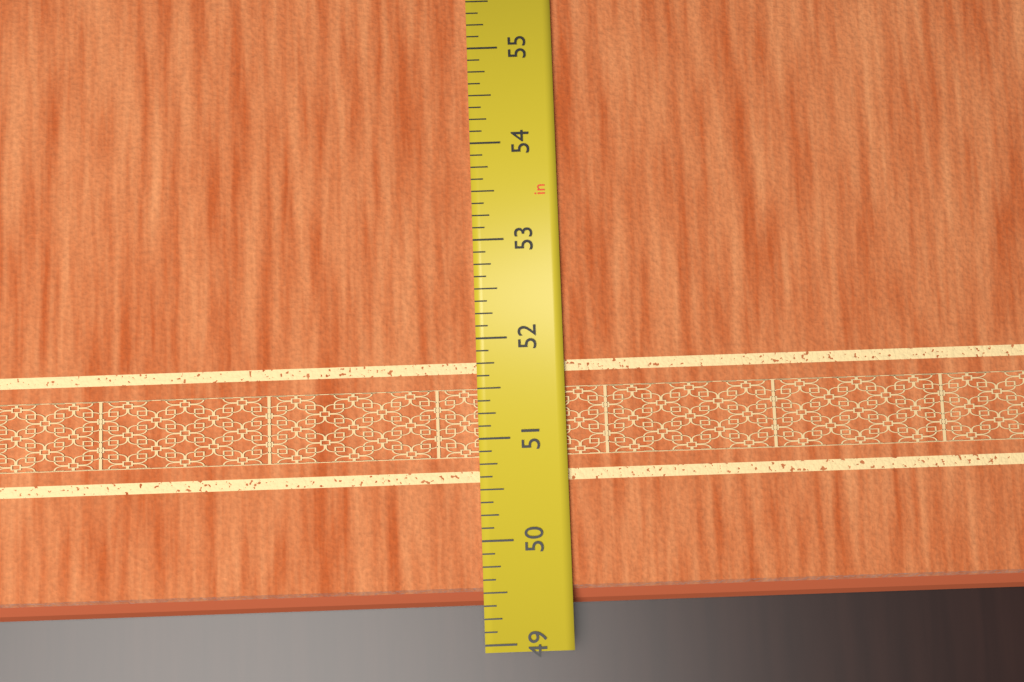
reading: 49.375 in
